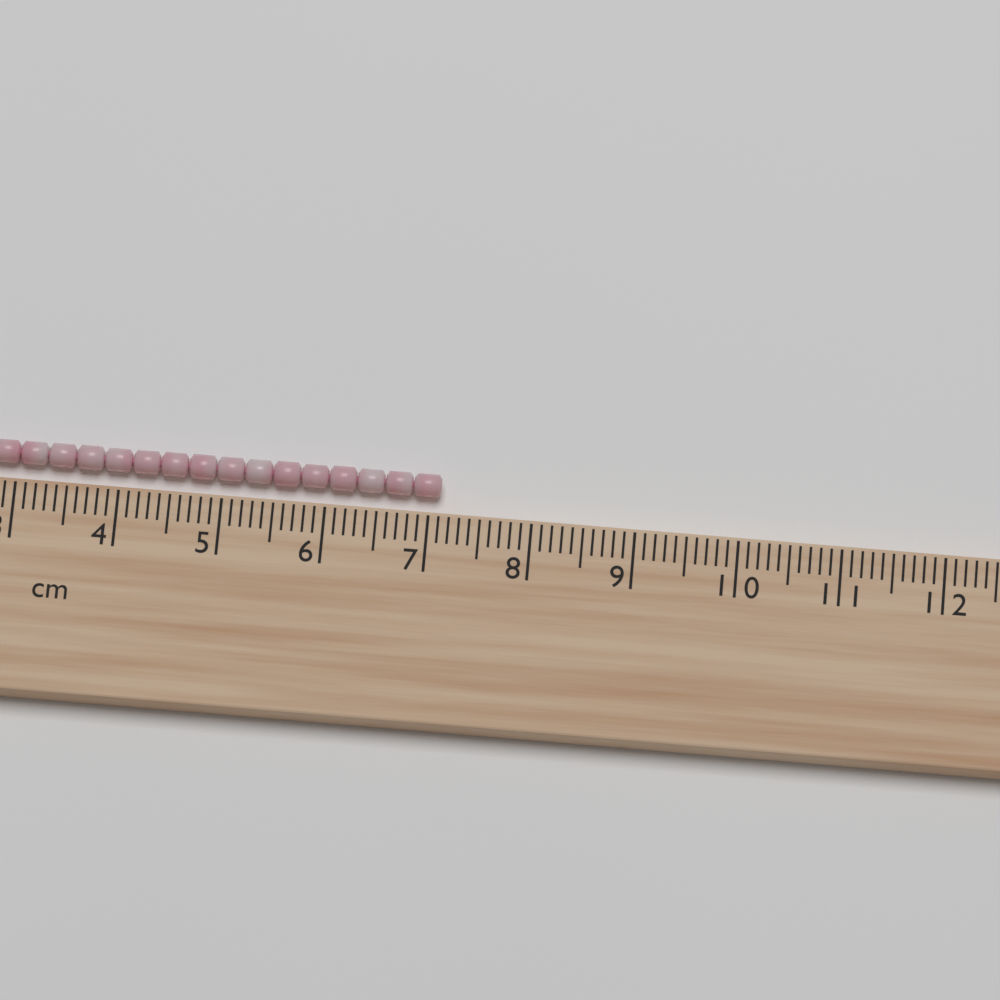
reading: 7.1 cm
